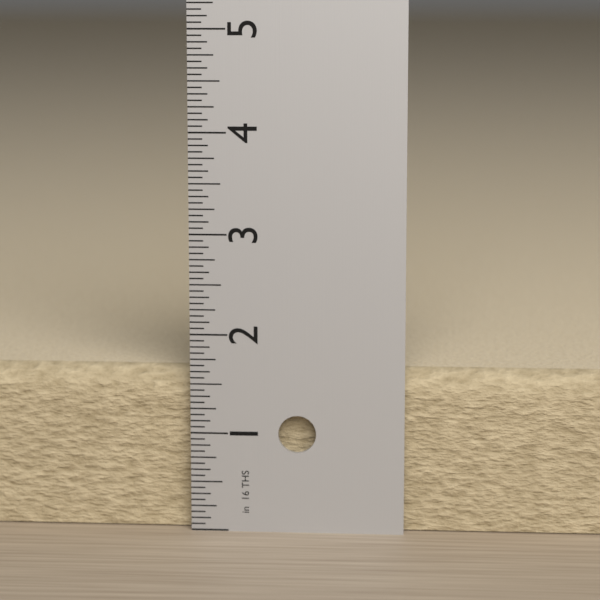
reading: 1.6250 in
